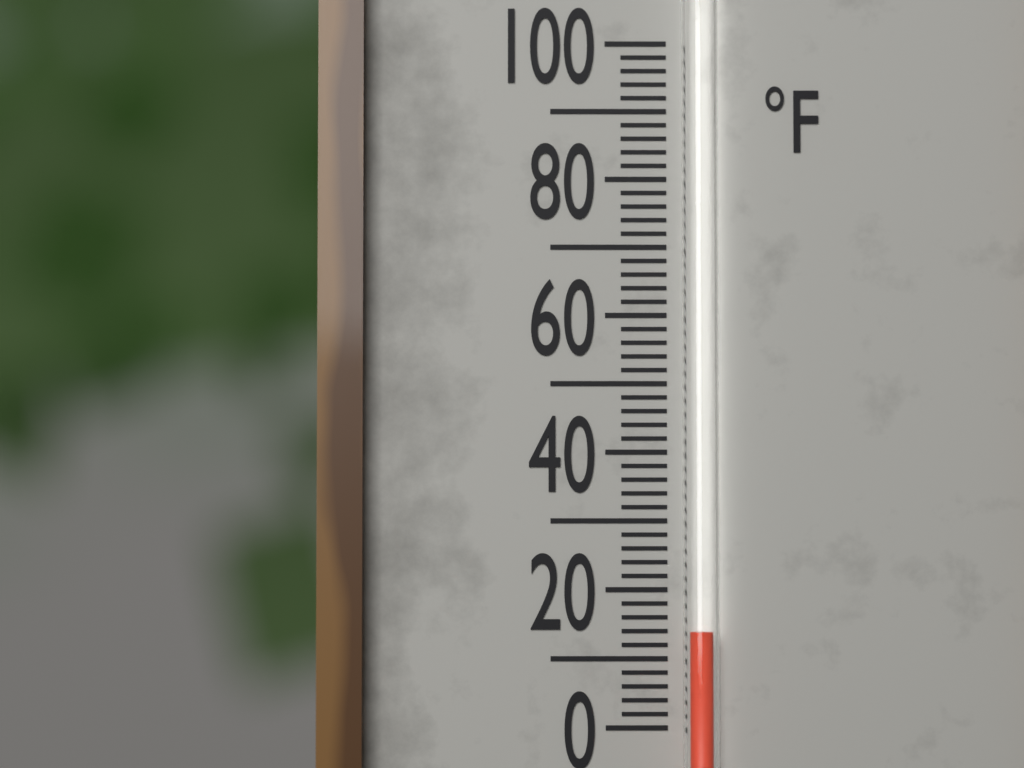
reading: 14 °F
